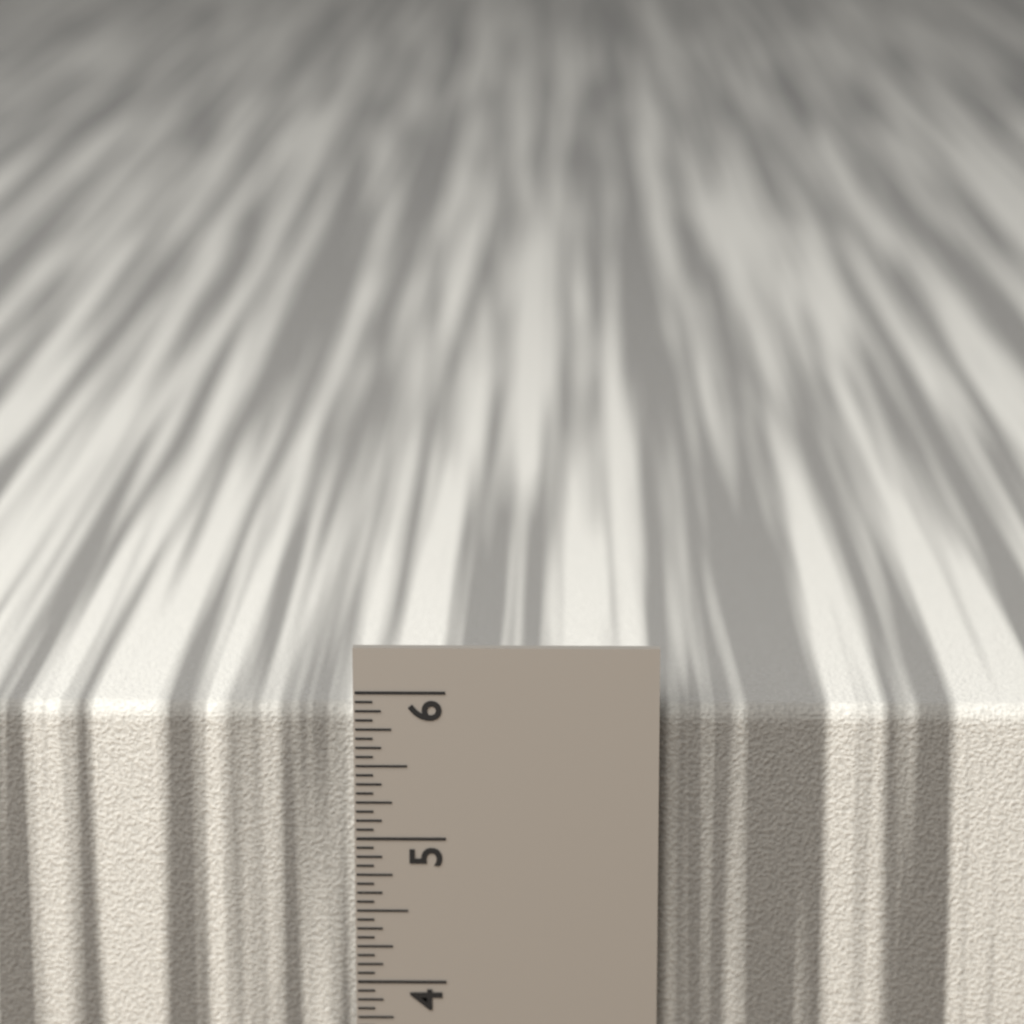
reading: 5.8750 in
